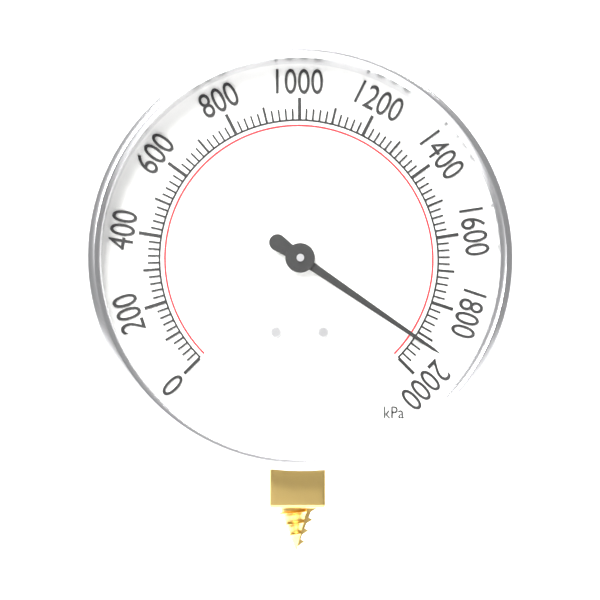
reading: 1920 kPa
